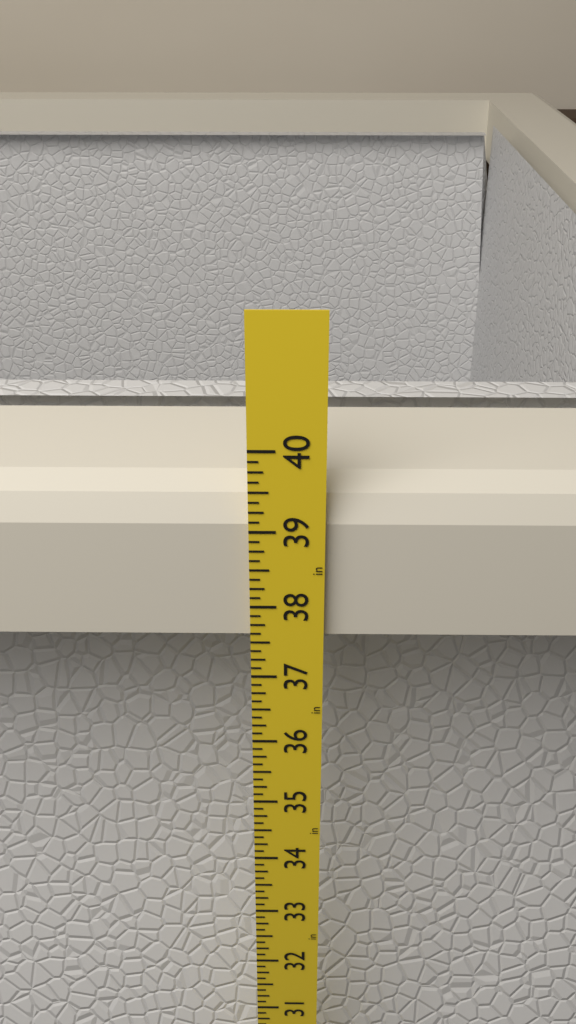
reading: 39.500 in
